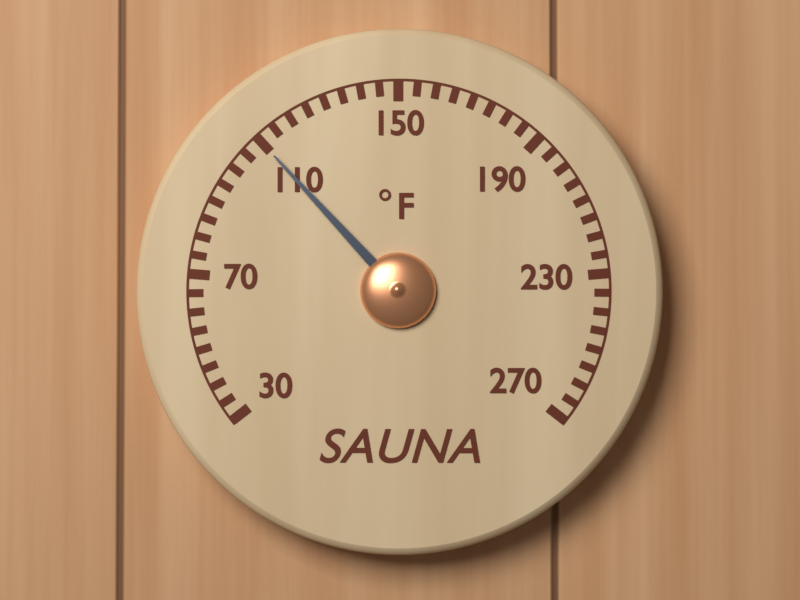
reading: 110 °F
